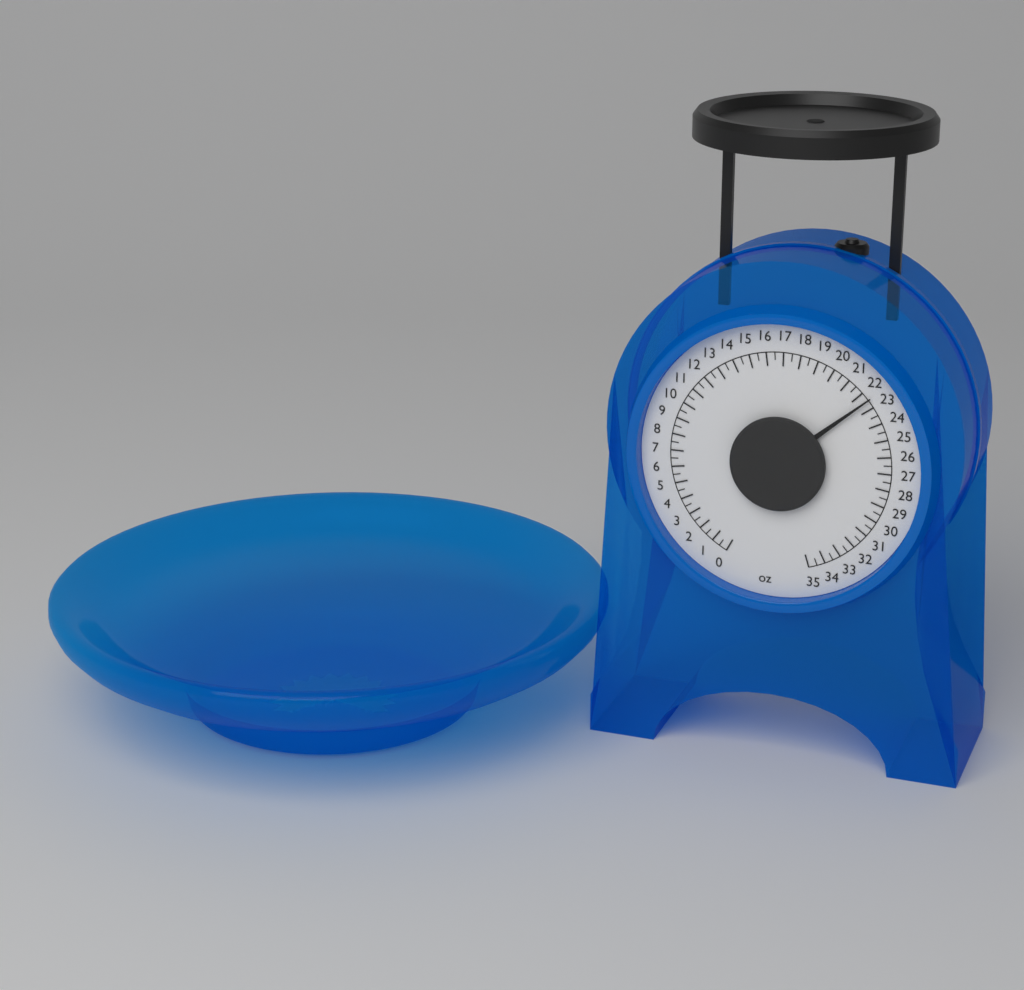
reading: 22.5 oz
